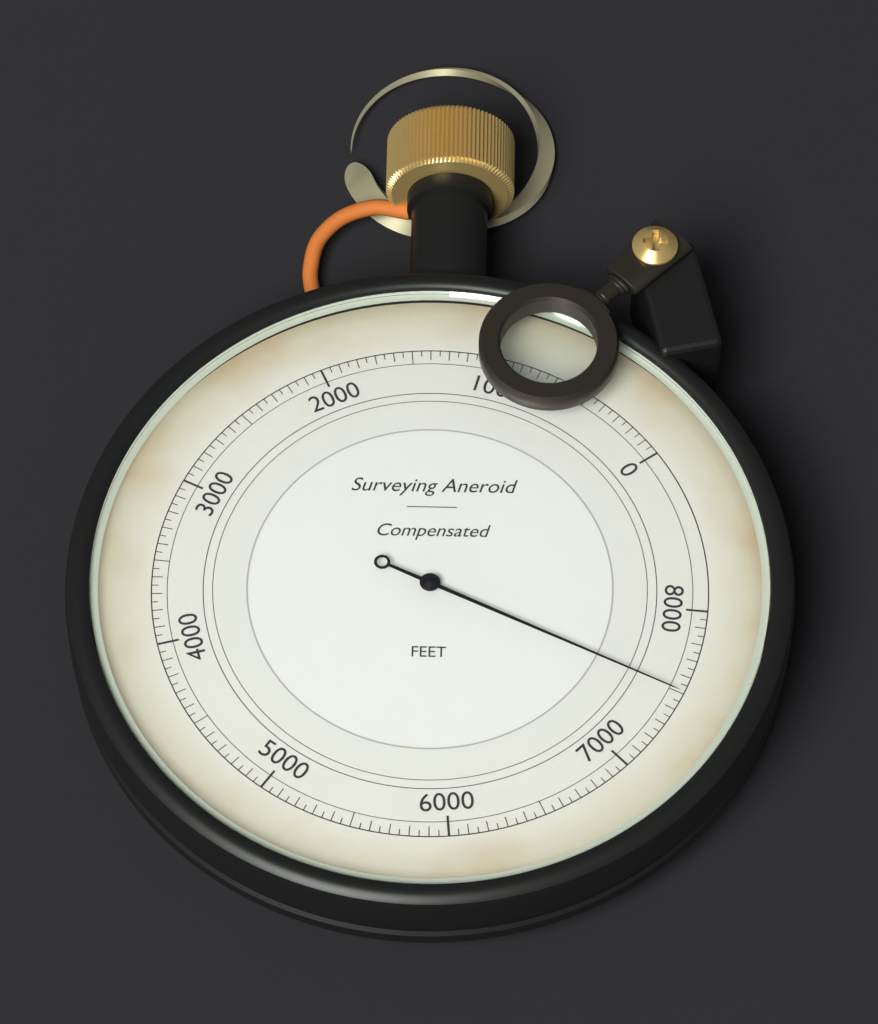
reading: 7500 ft
